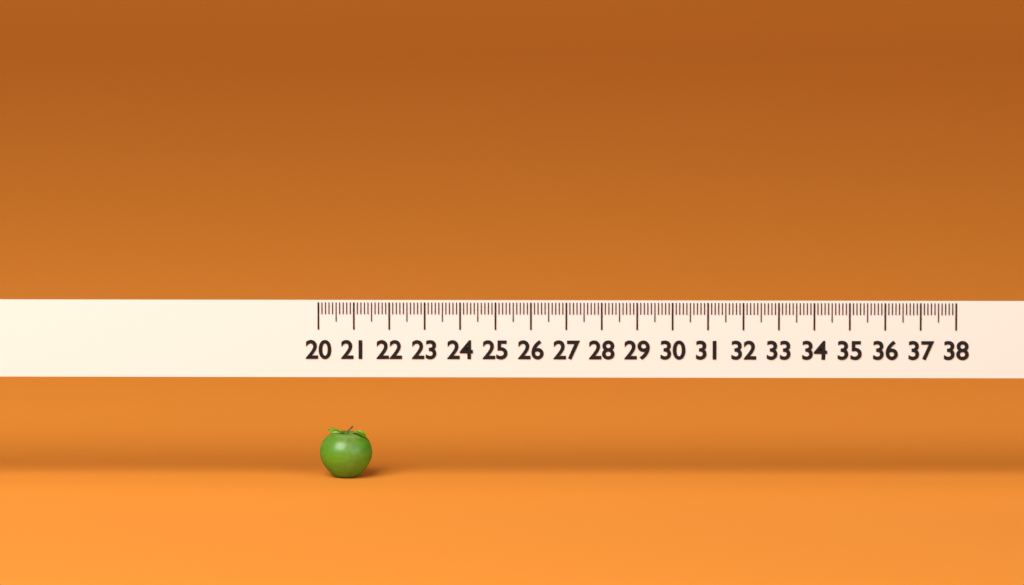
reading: 21.5 (no unit)
